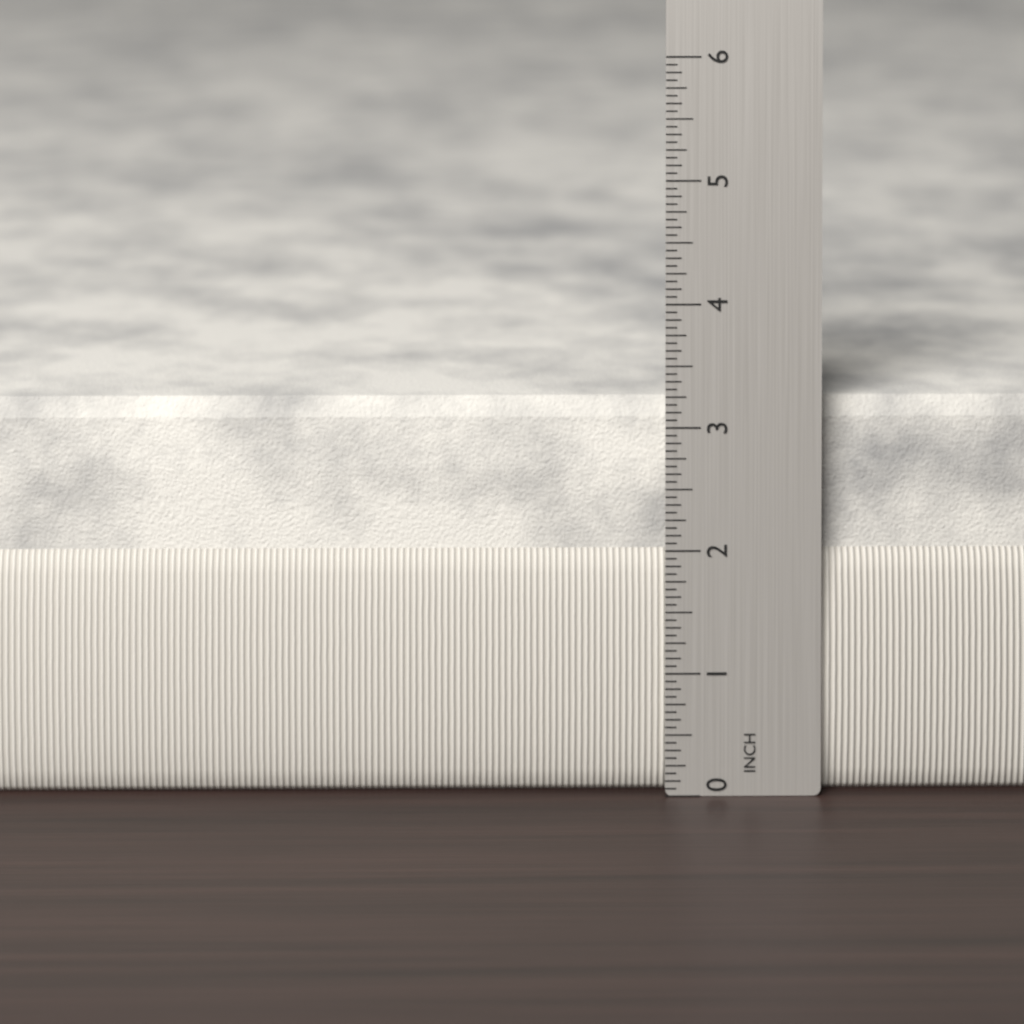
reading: 3.1875 in
